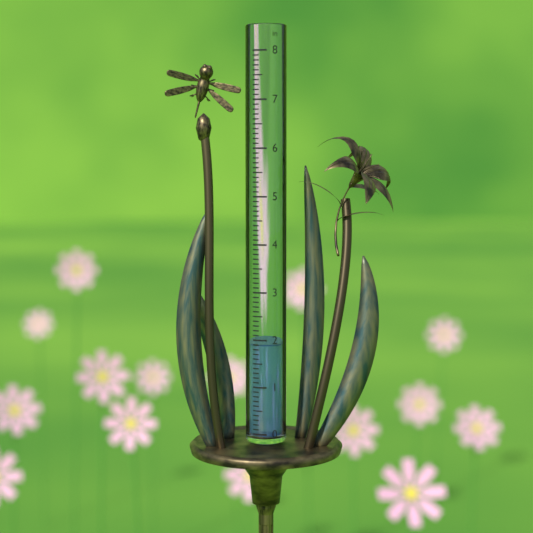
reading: 1.9 in
